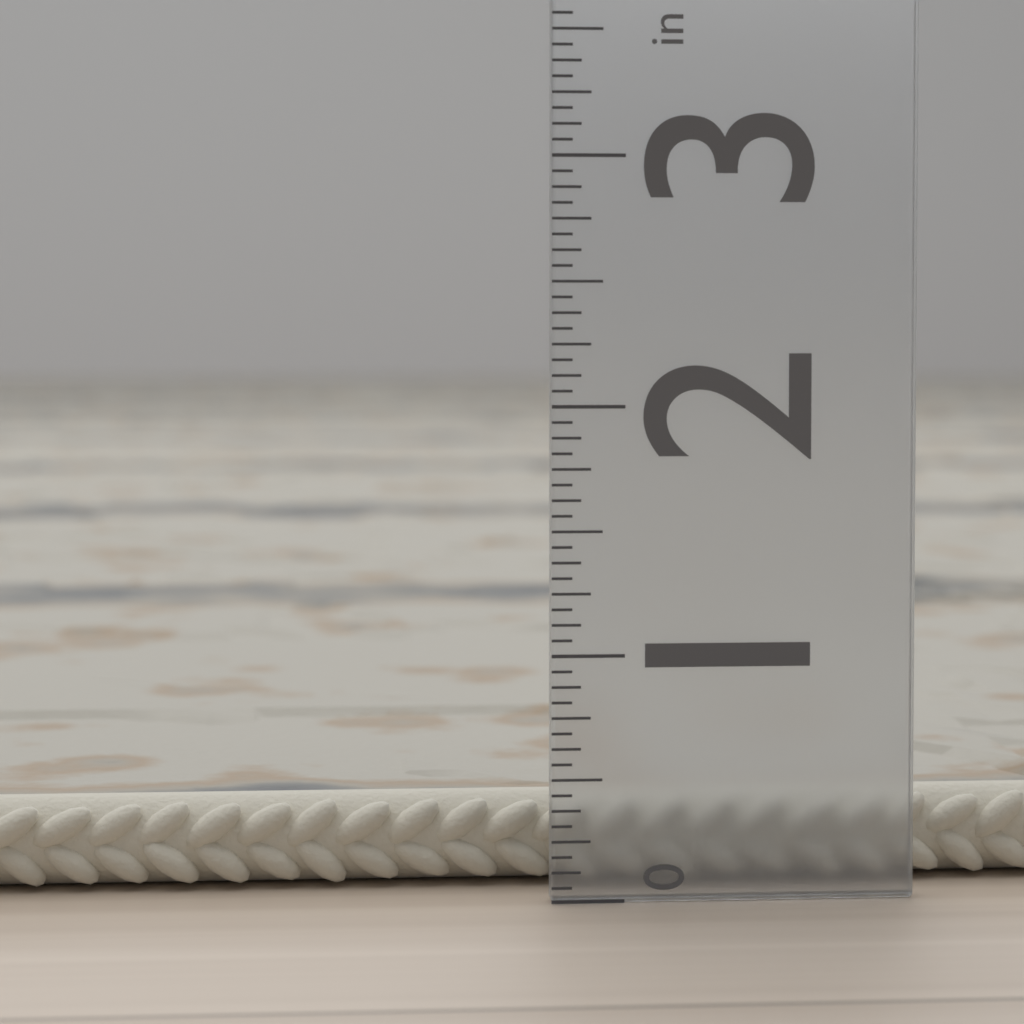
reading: 0.3750 in
